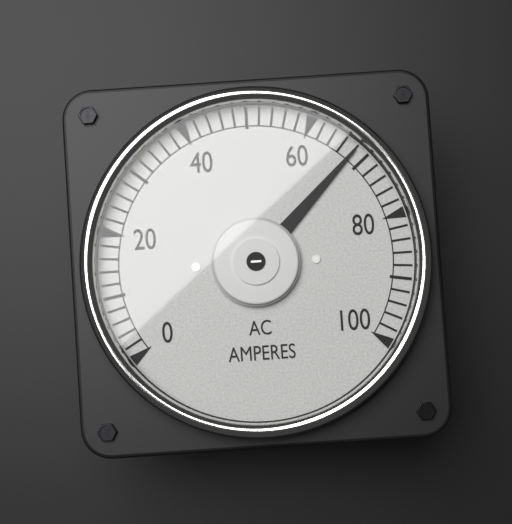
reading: 68 A
